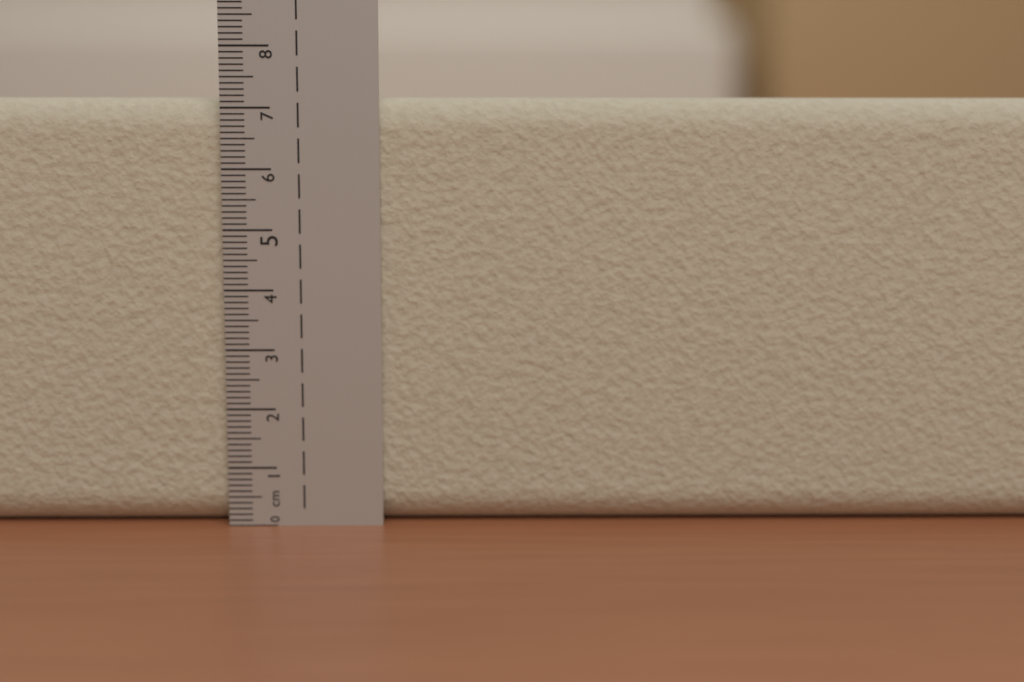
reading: 7.2 cm
